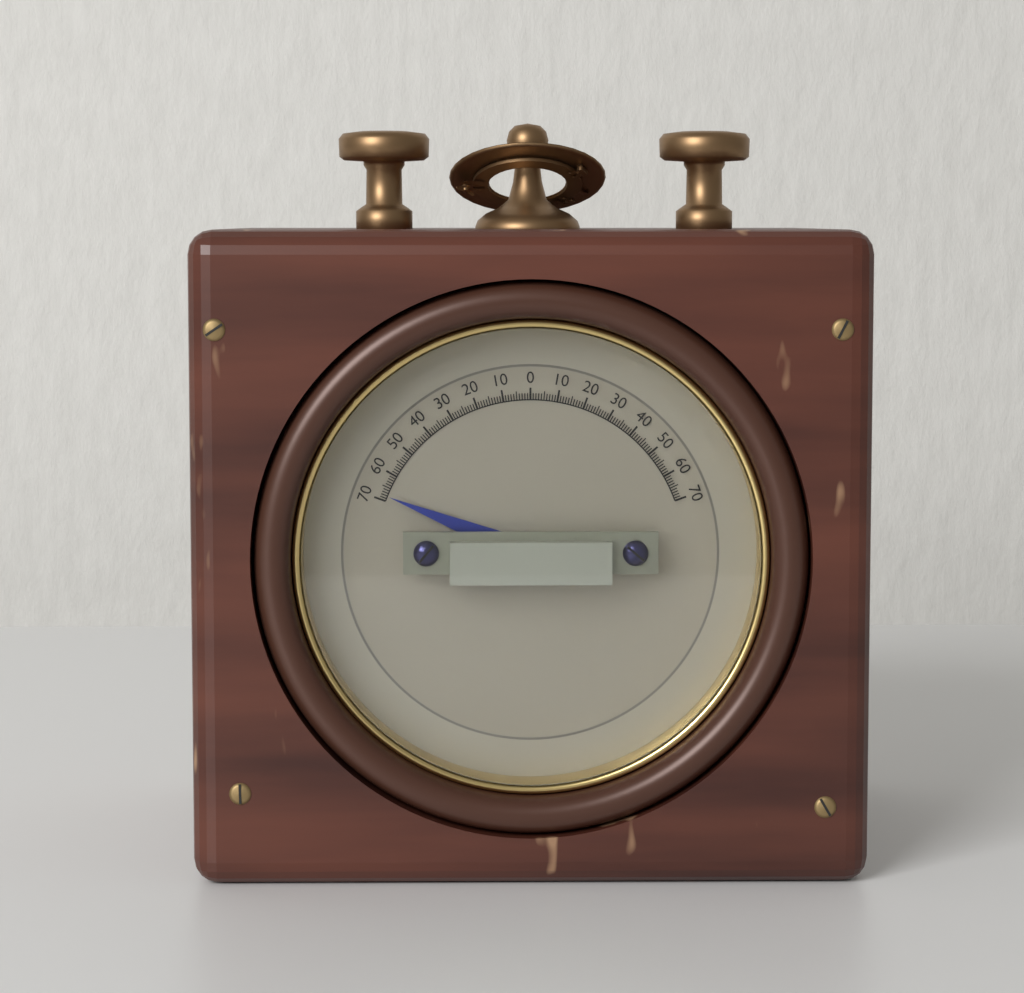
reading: -68 (no unit)
